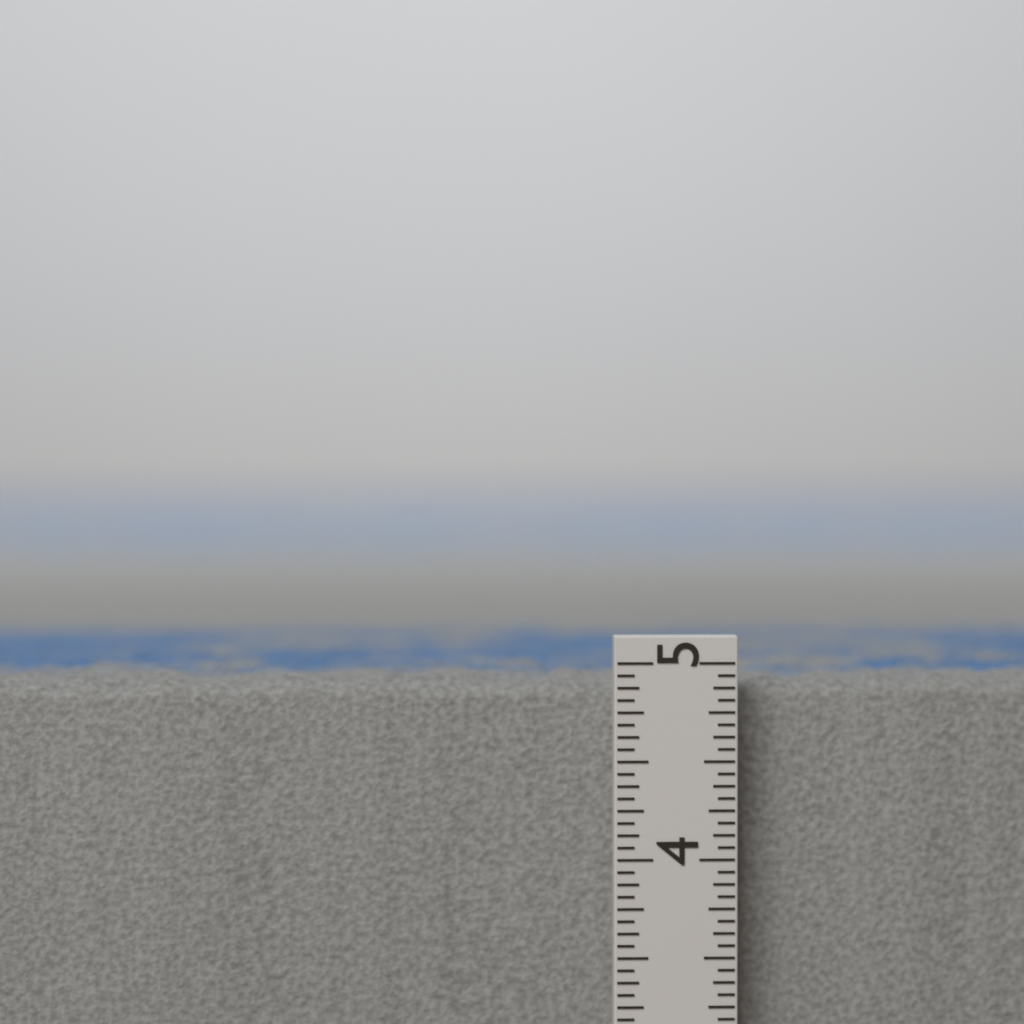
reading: 4.9375 in
